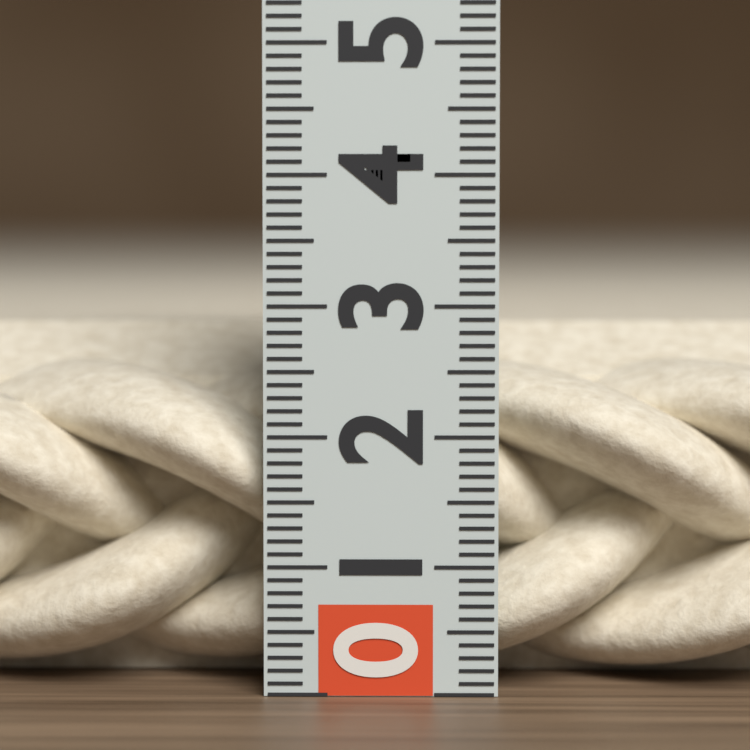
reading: 2.8 (no unit)
